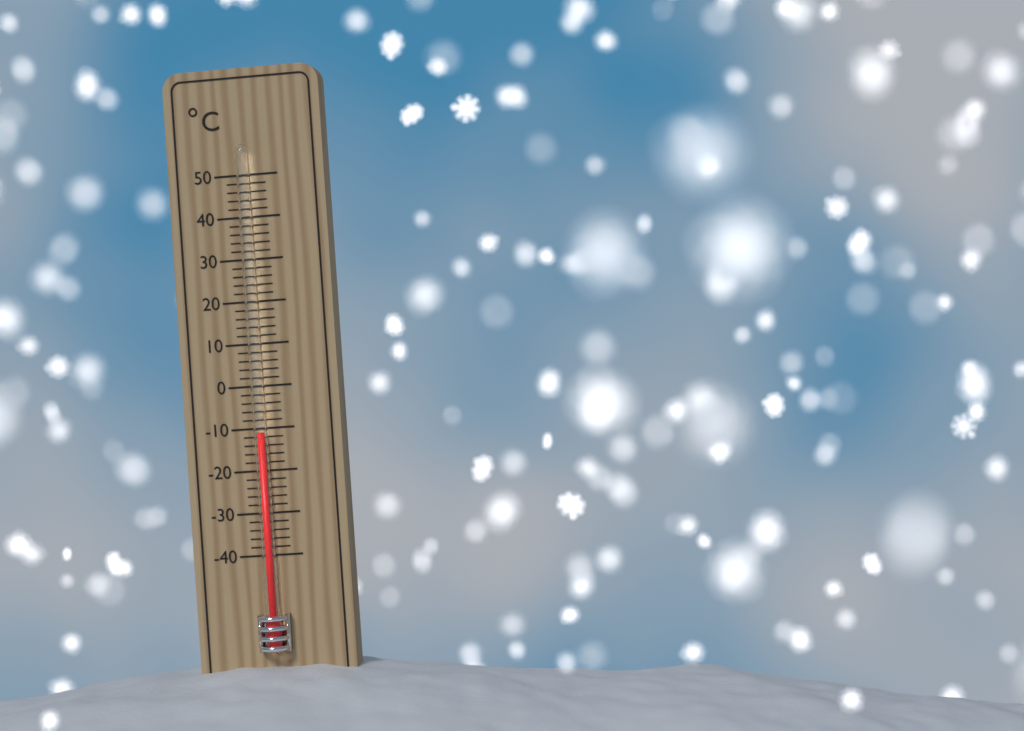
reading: -11 °C
